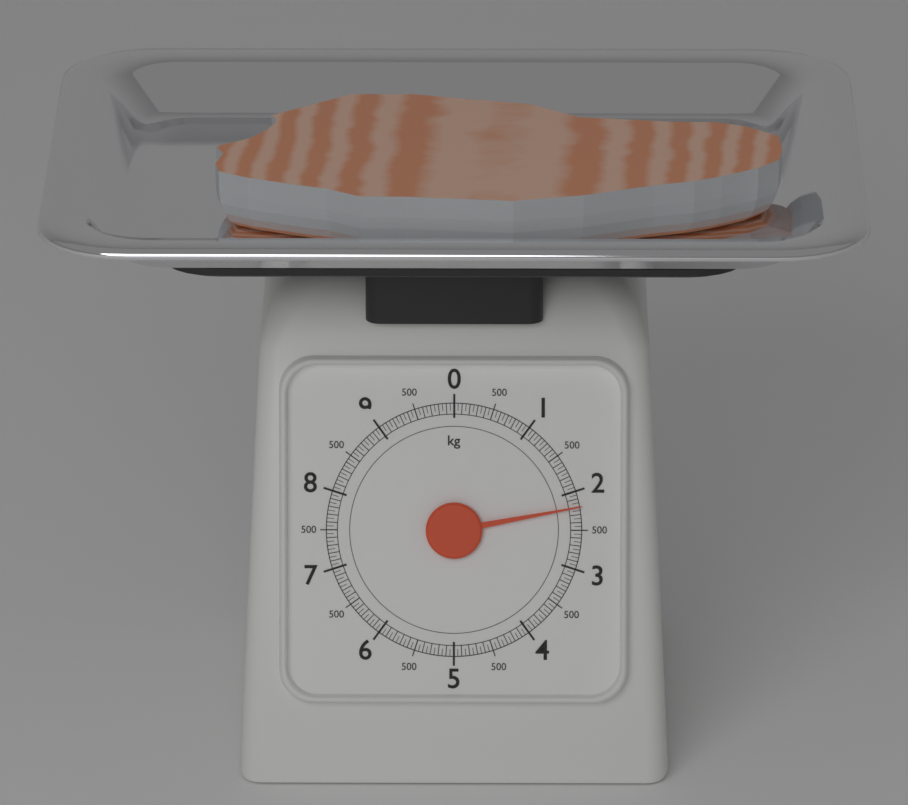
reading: 2.20 kg
